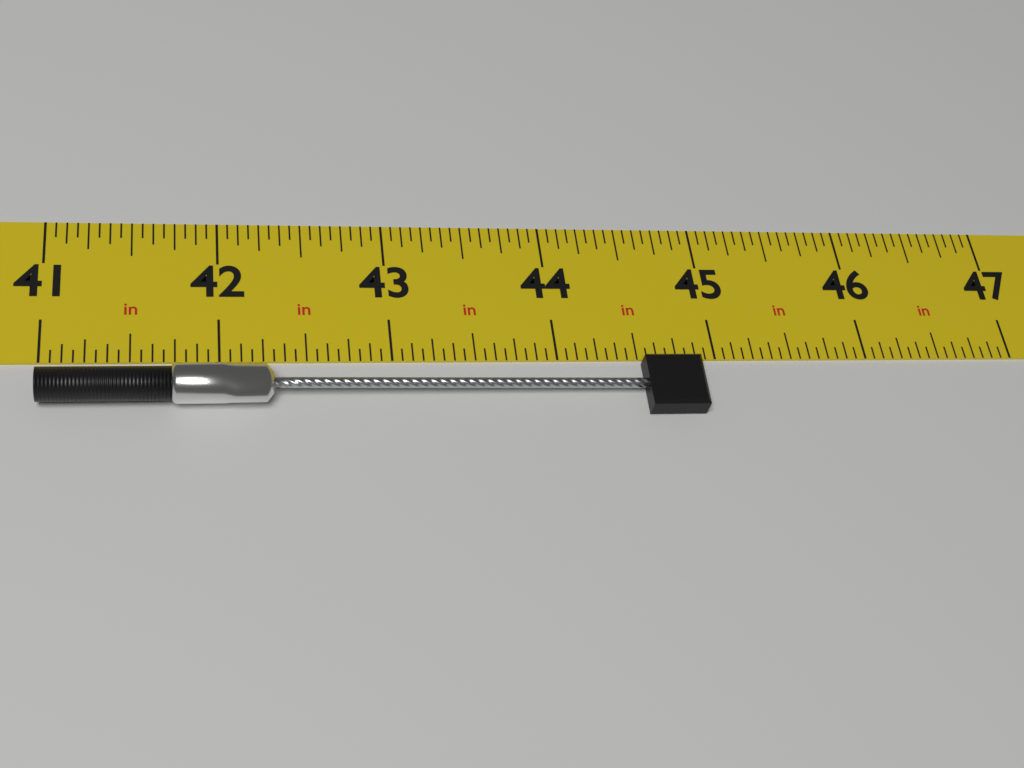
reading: 44.8750 in
